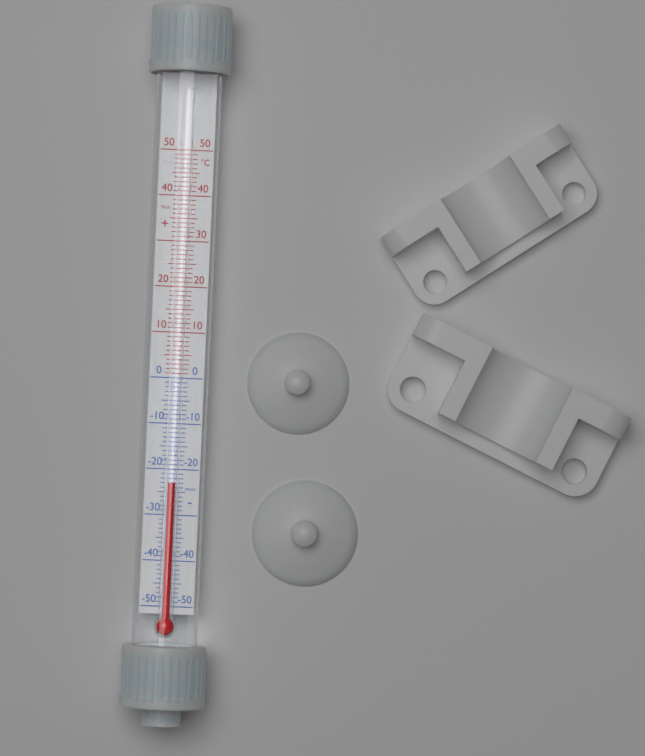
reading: -23 °C
